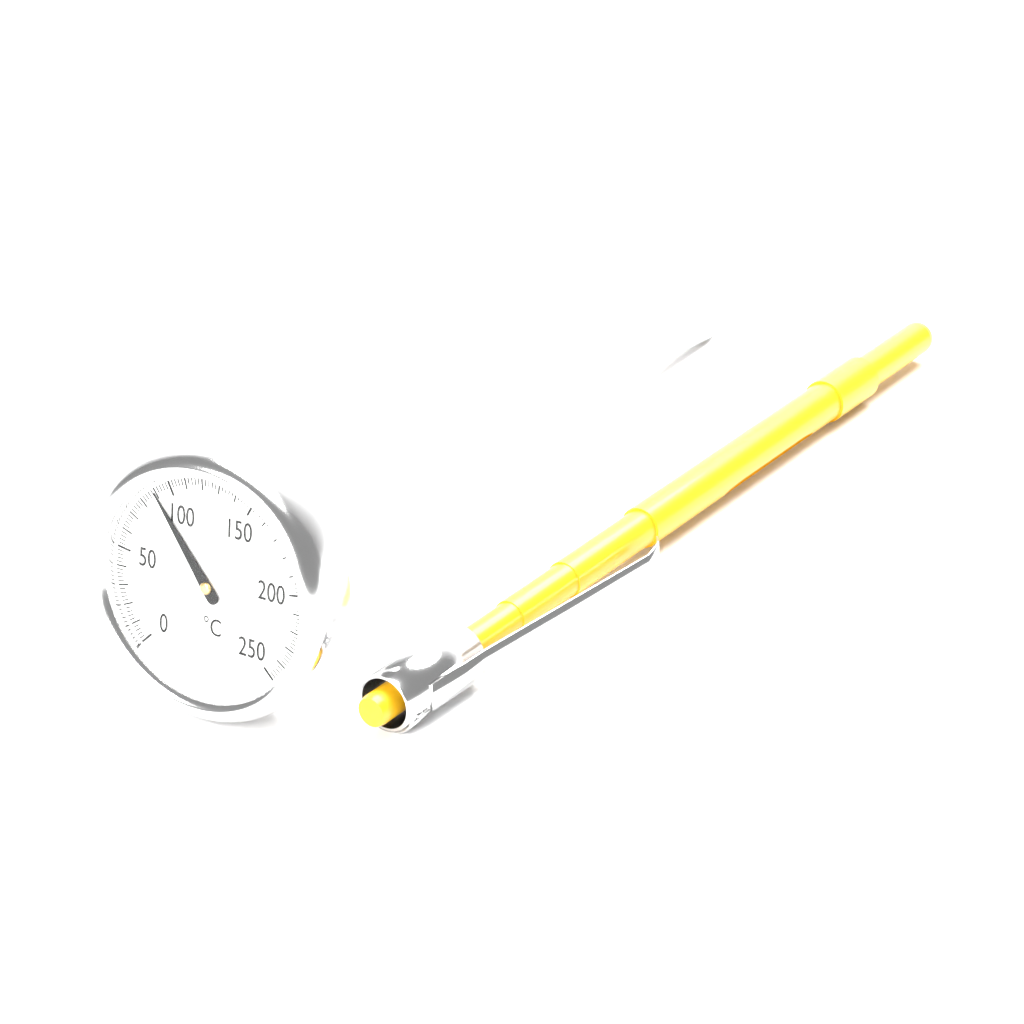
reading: 90 °C
